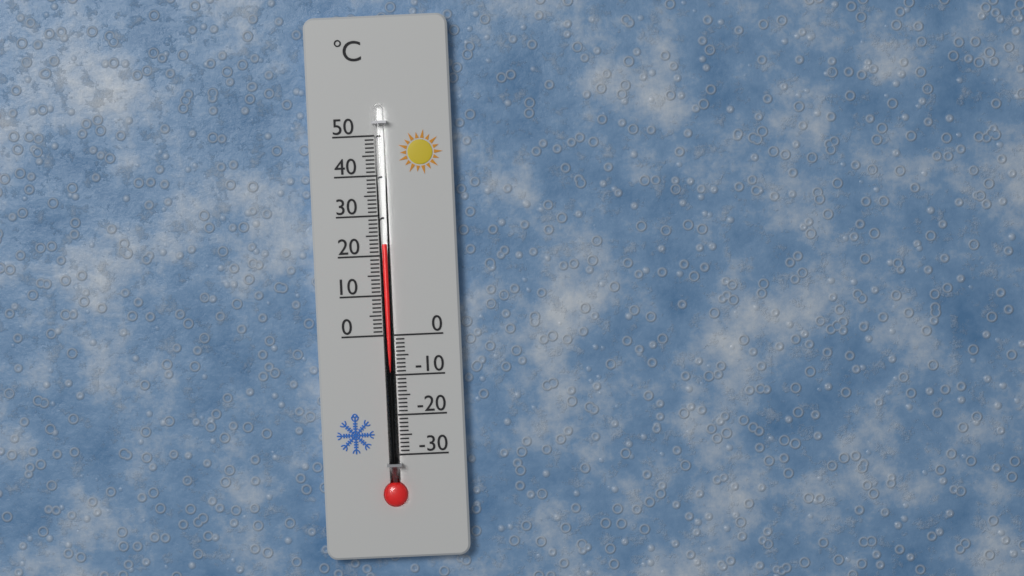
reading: 23 °C
